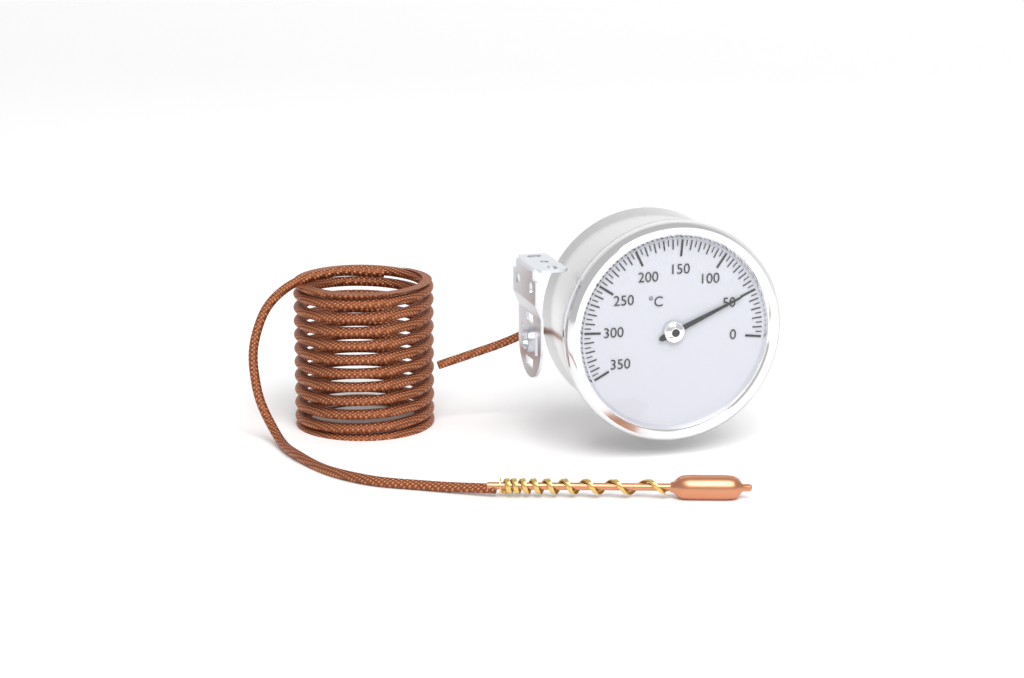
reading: 50 °C
